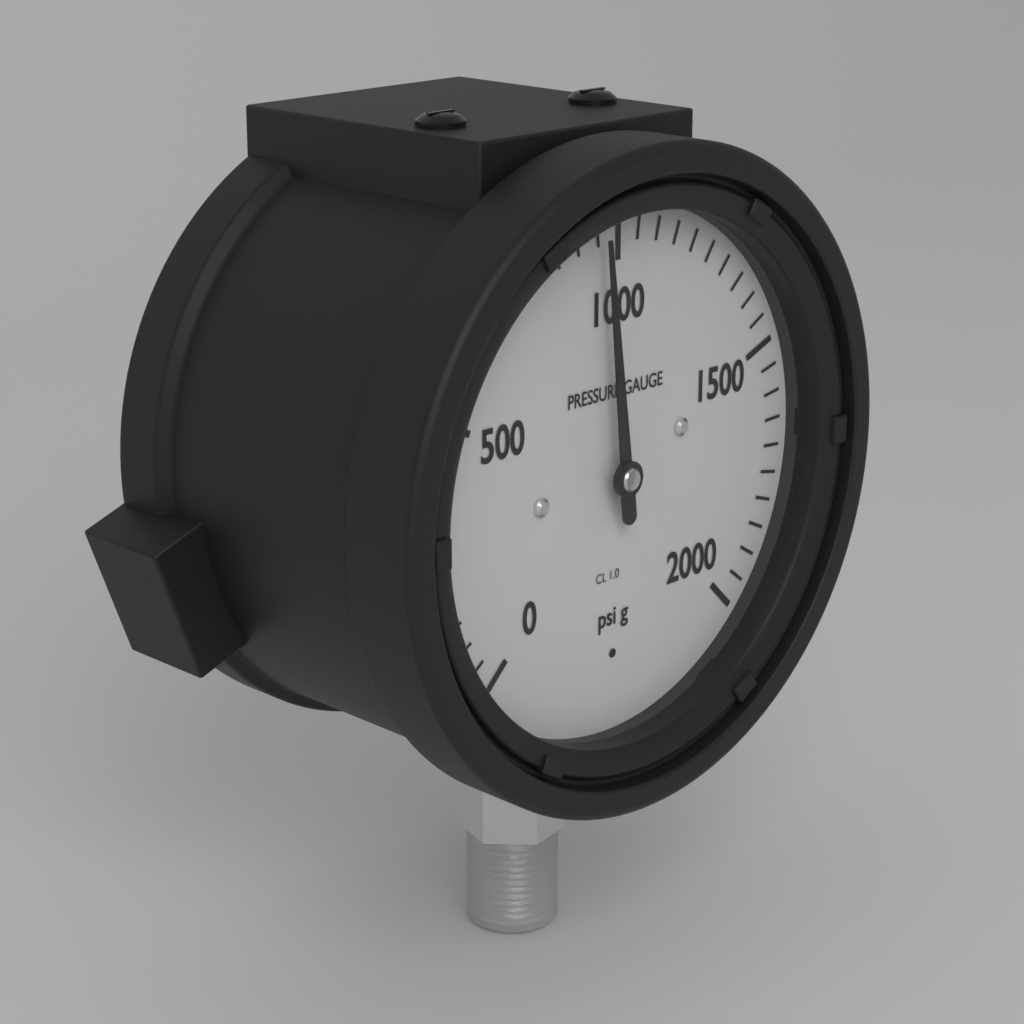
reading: 950 psi
